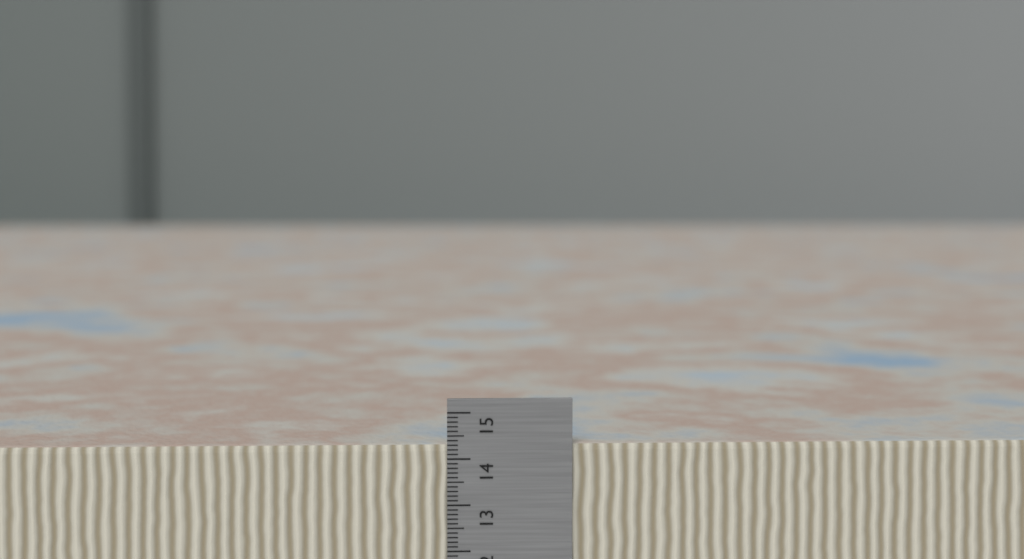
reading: 14.3 cm
